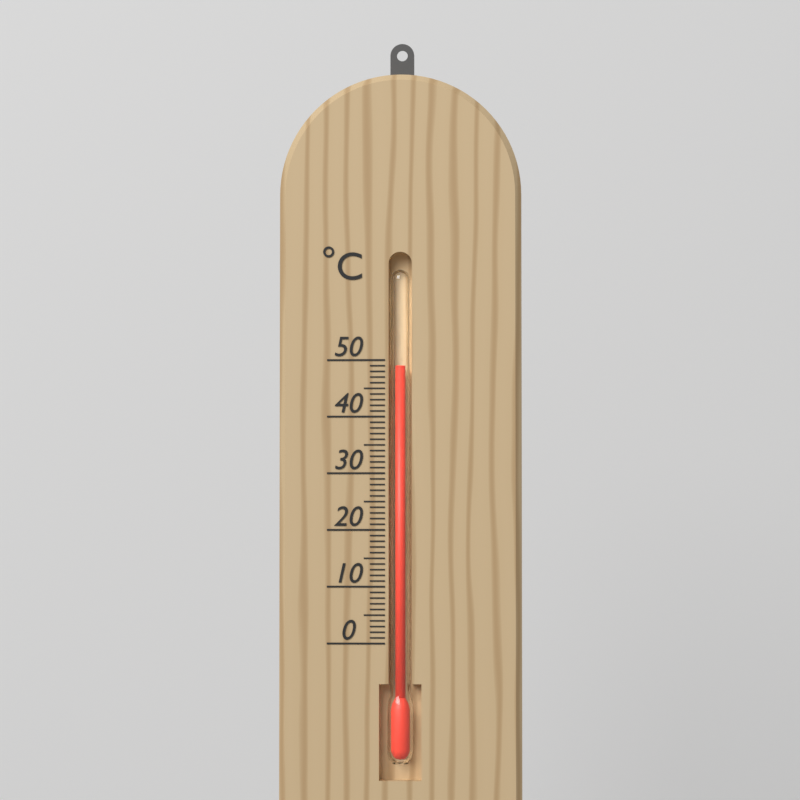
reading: 49 °C
